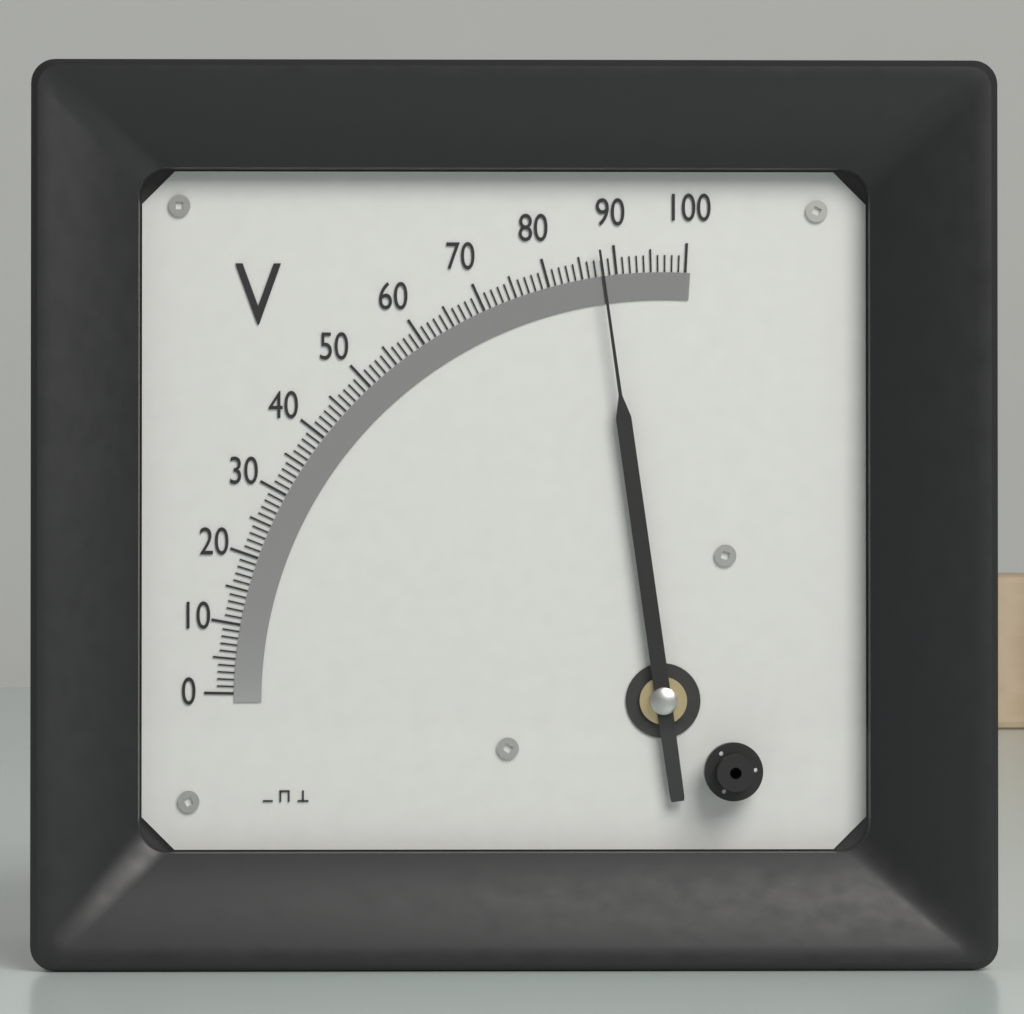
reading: 88 V
